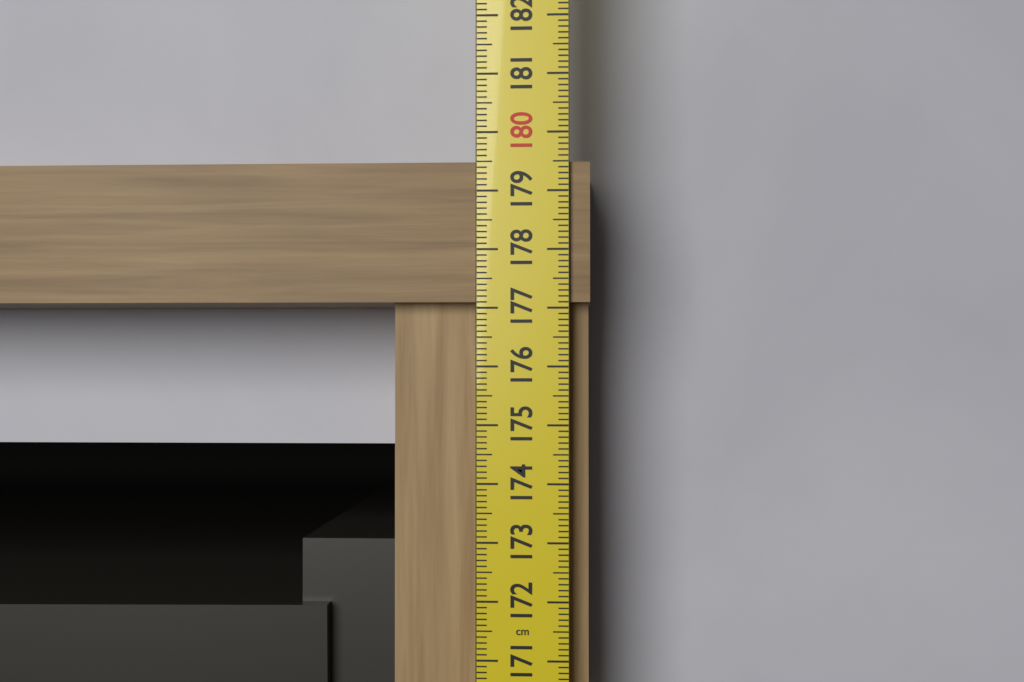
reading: 179.5 cm
